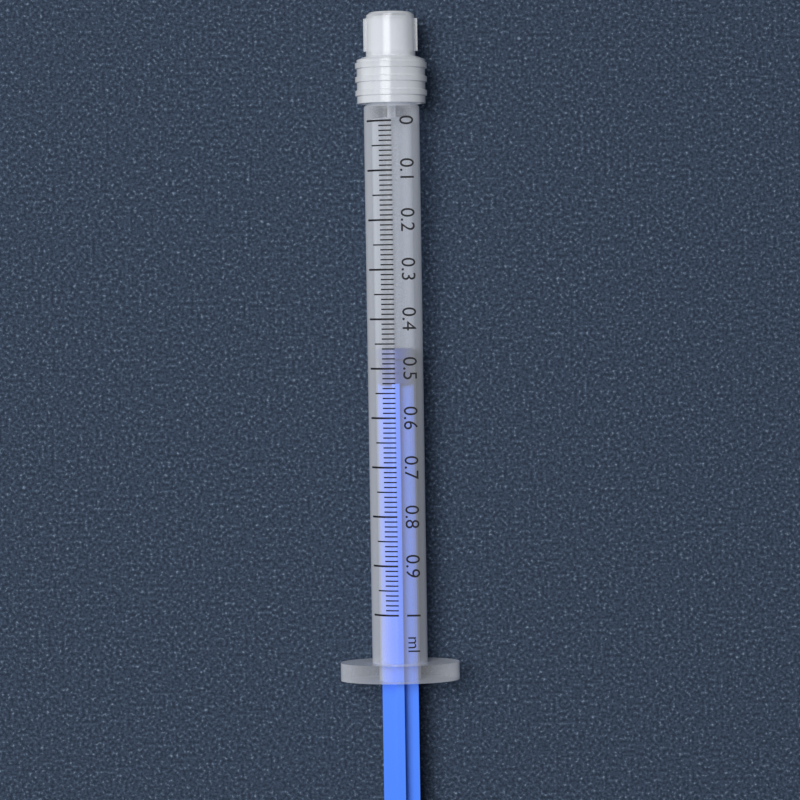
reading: 0.46 ml
